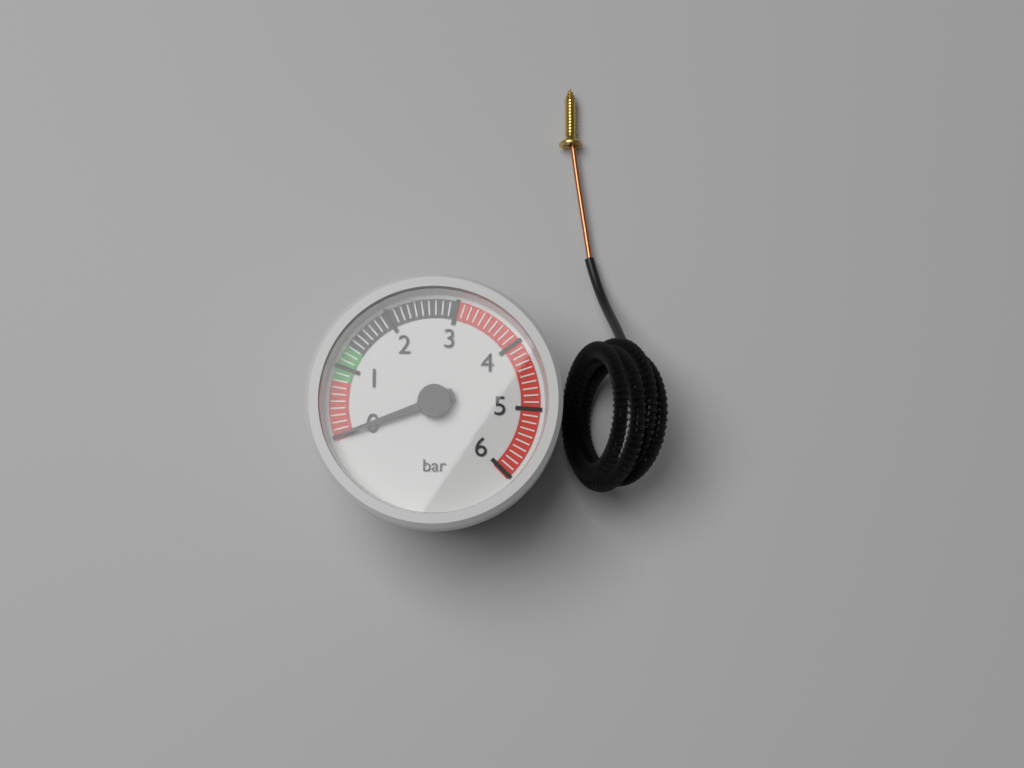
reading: 0.0 bar
